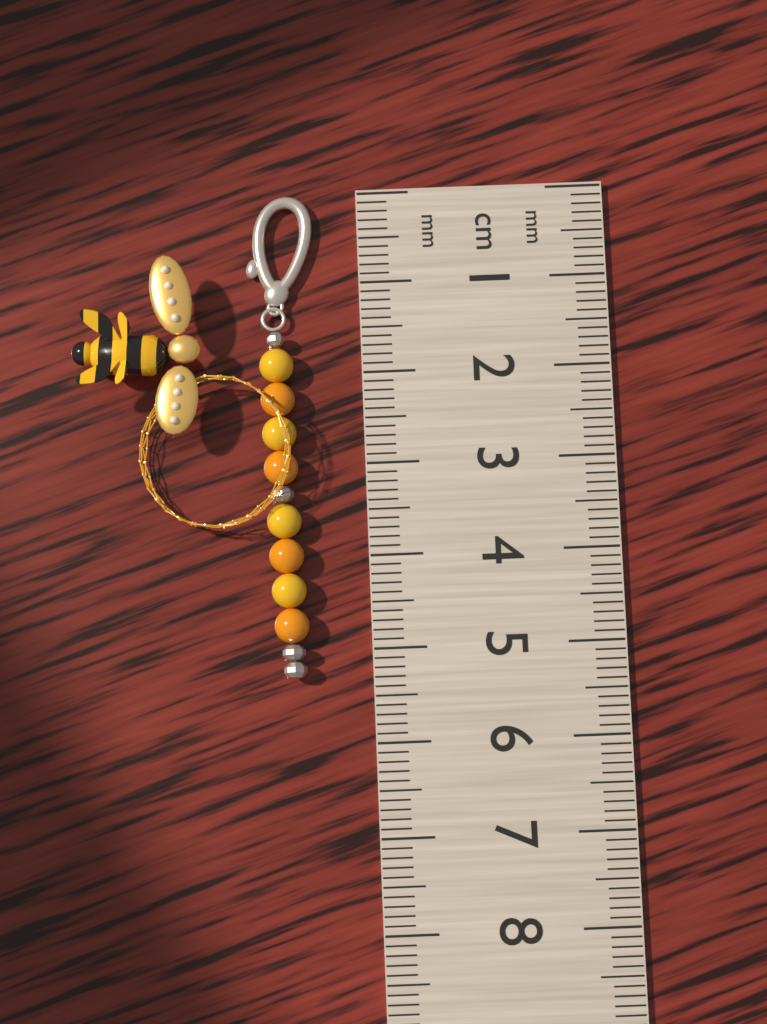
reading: 5.3 cm
